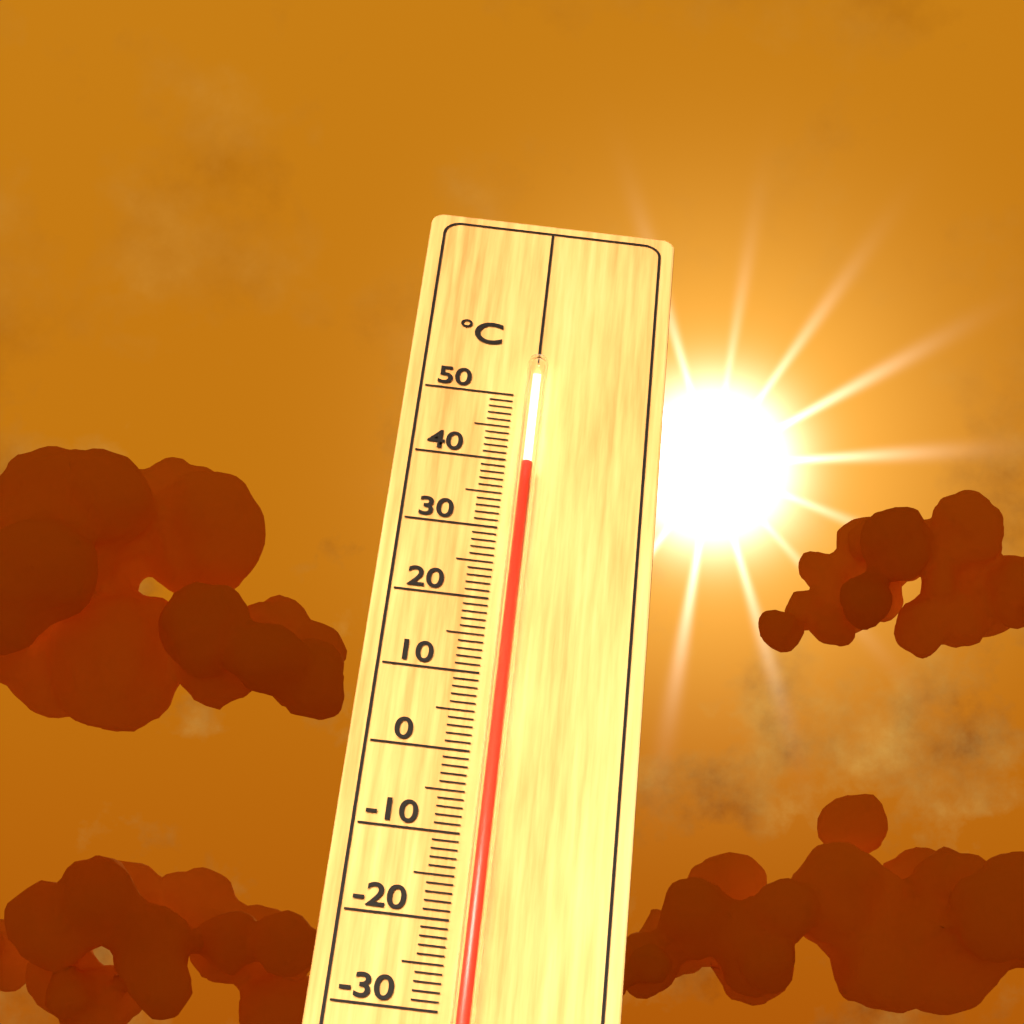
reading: 38 °C
